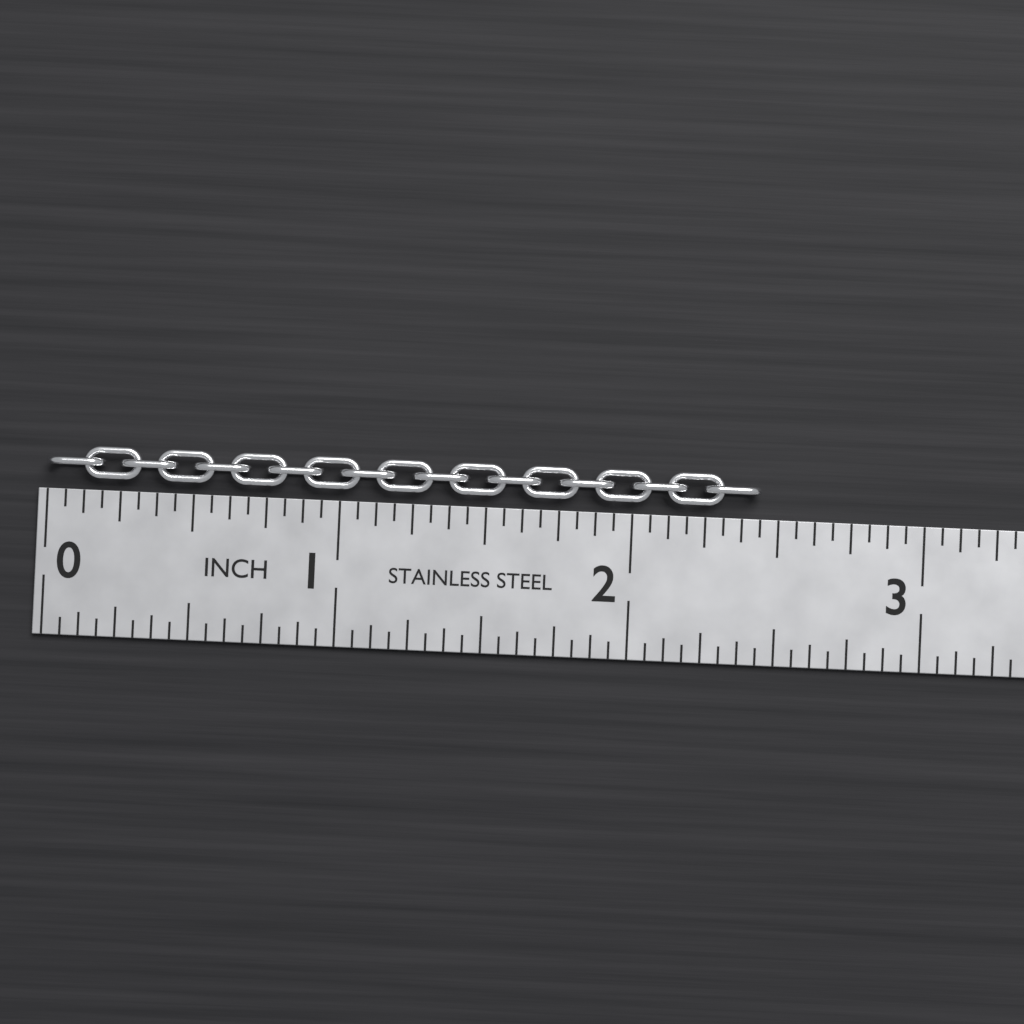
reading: 2.4375 in
